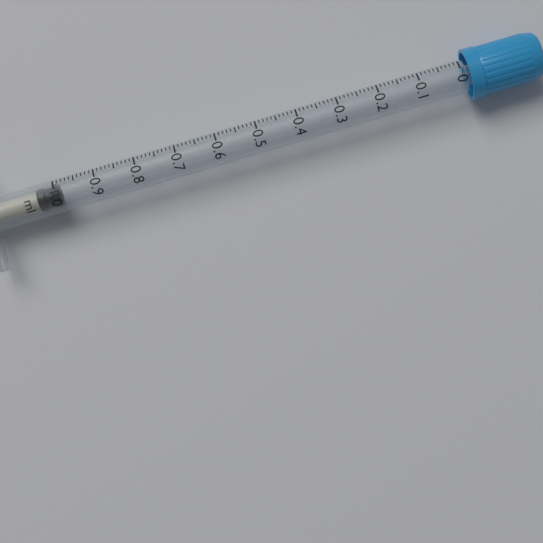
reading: 0.99 ml
